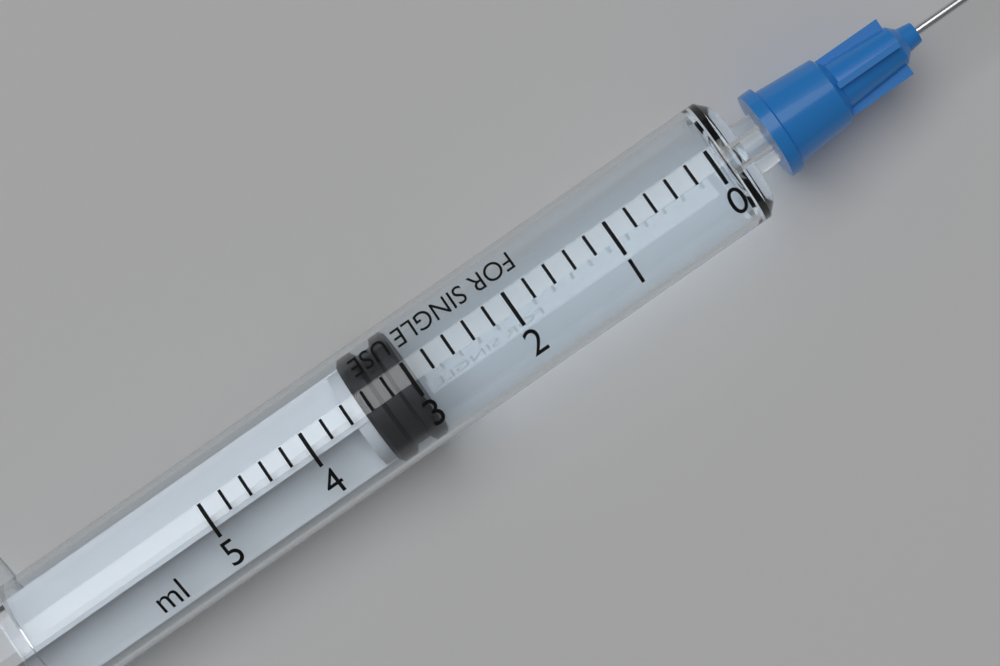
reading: 3.0 ml
